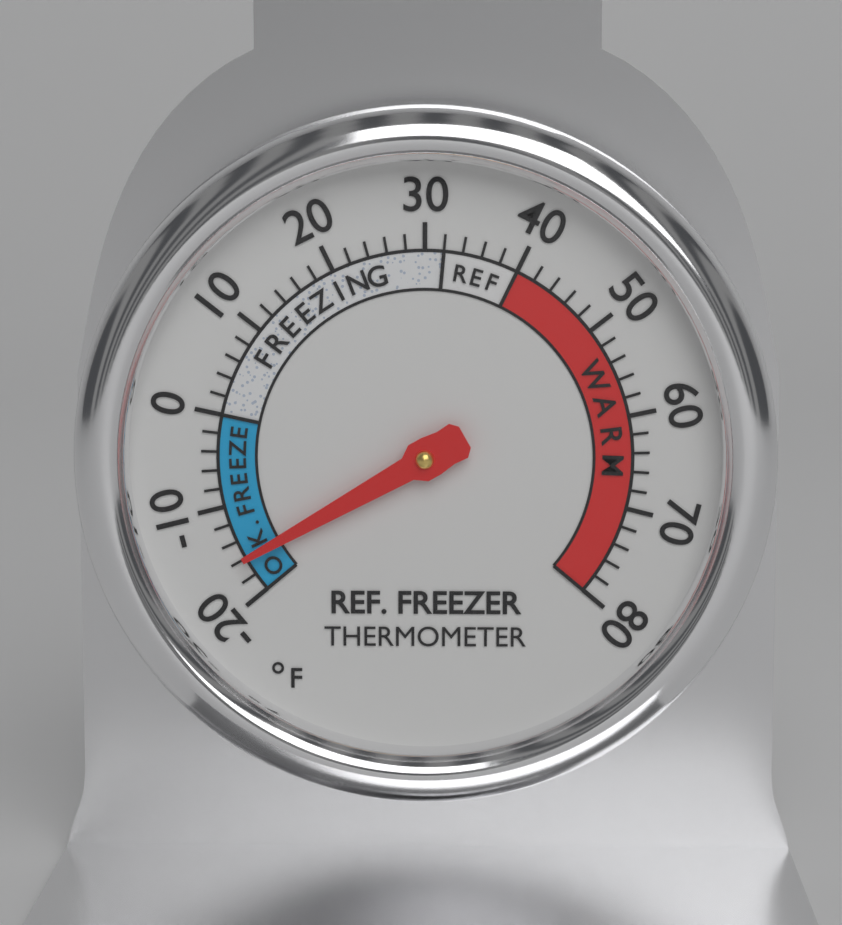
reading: -16 °F
